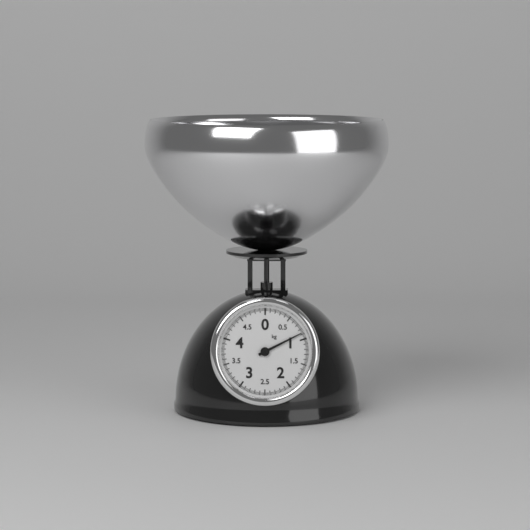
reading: 0.875 kg
